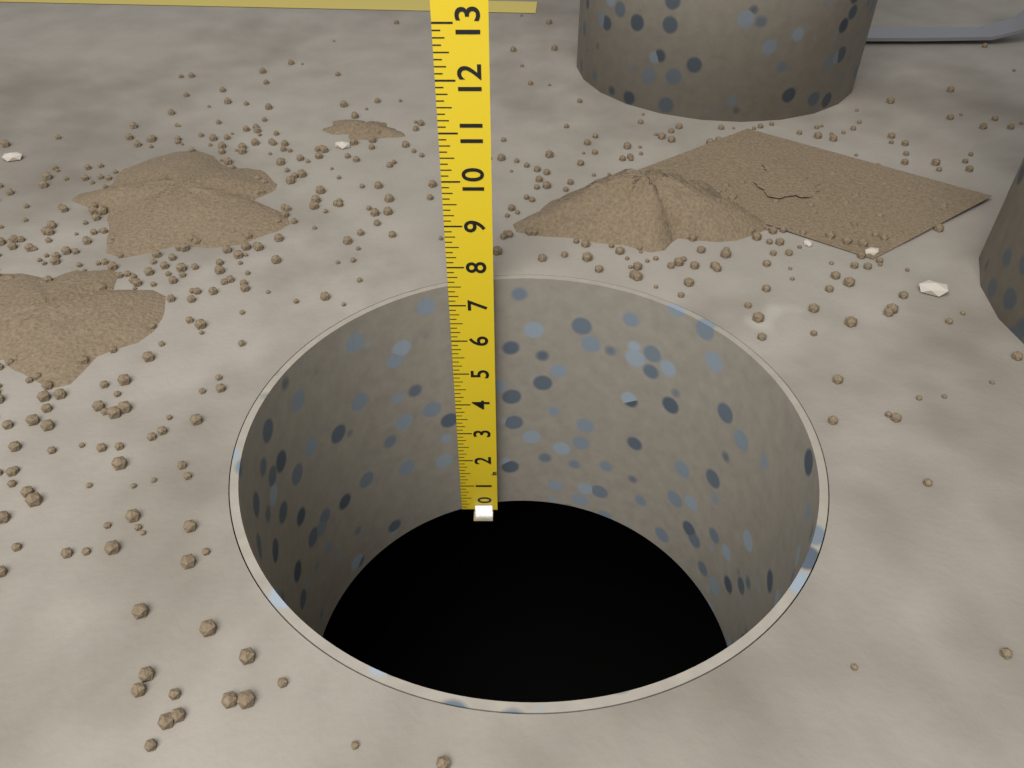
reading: 7.500 in
